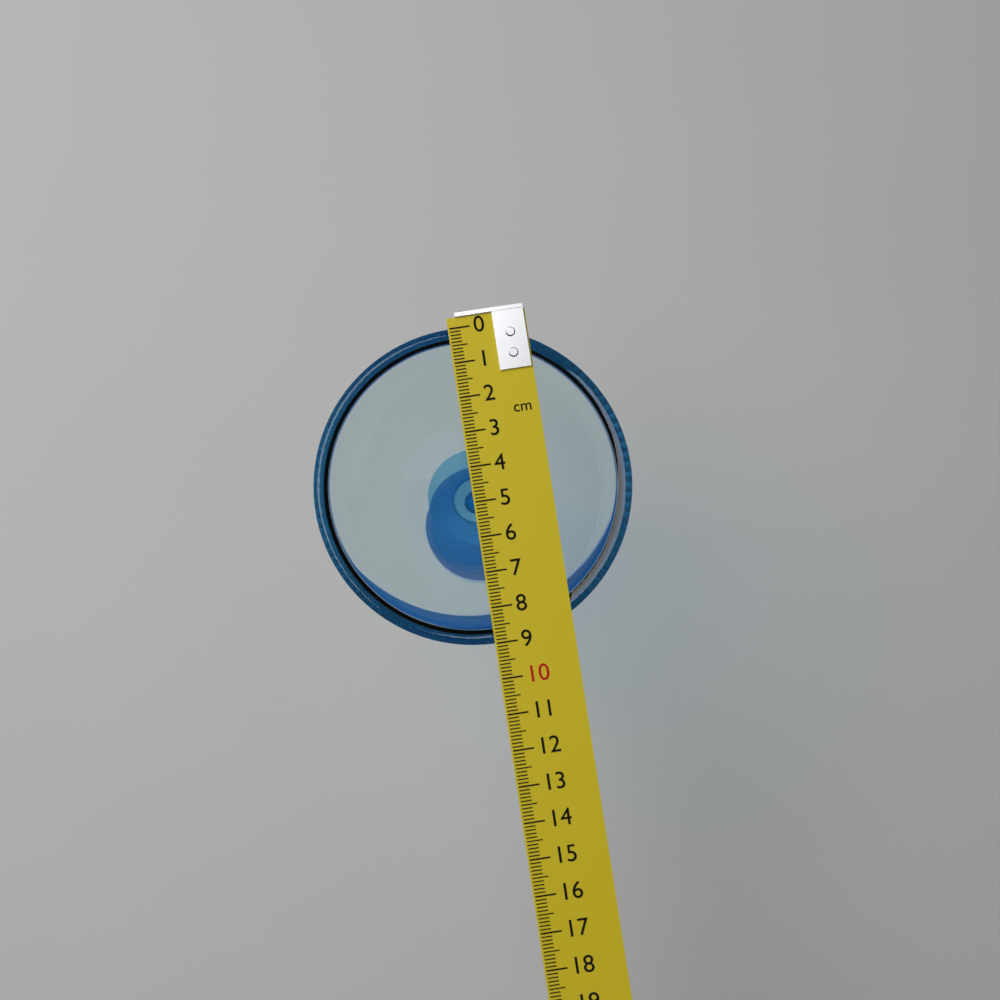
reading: 9.0 cm
